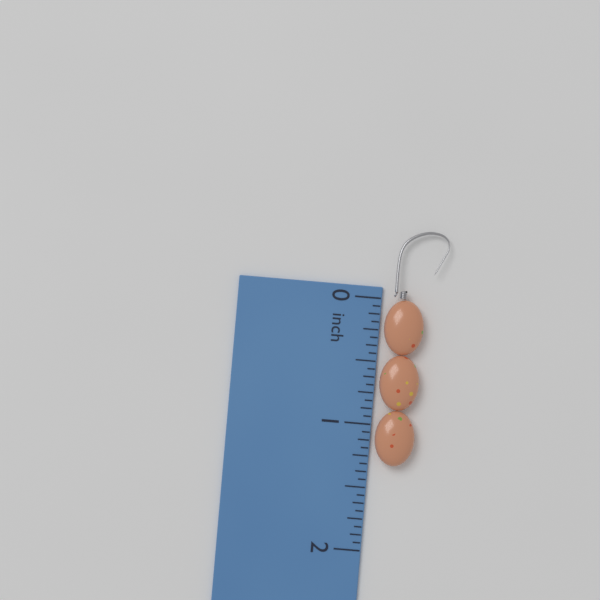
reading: 1.3125 inch
